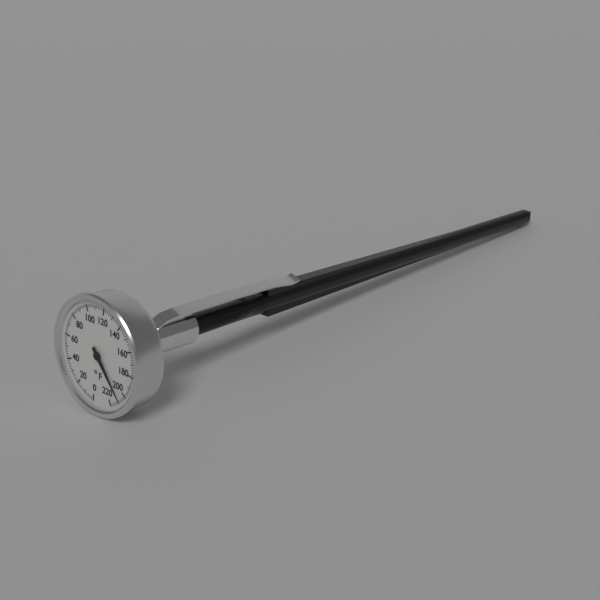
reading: 208 °F
